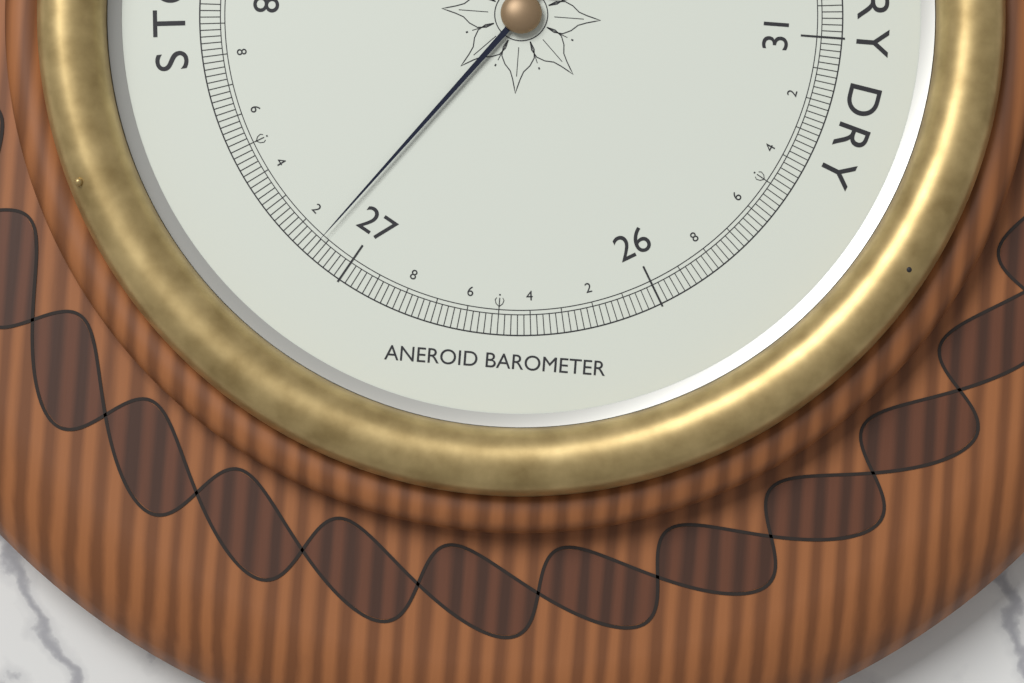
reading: 27.12 inHg
